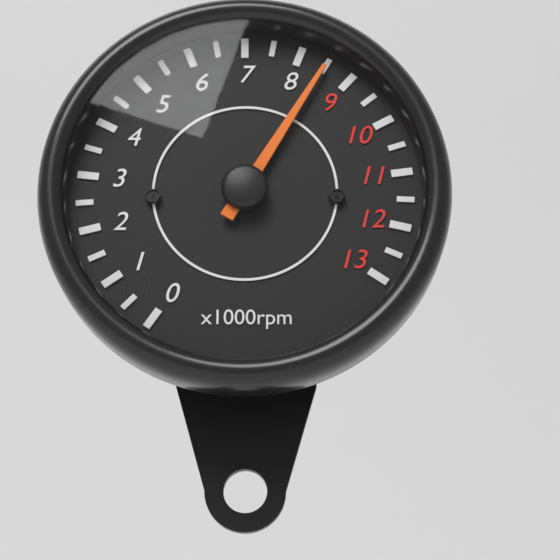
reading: 8500 rpm
